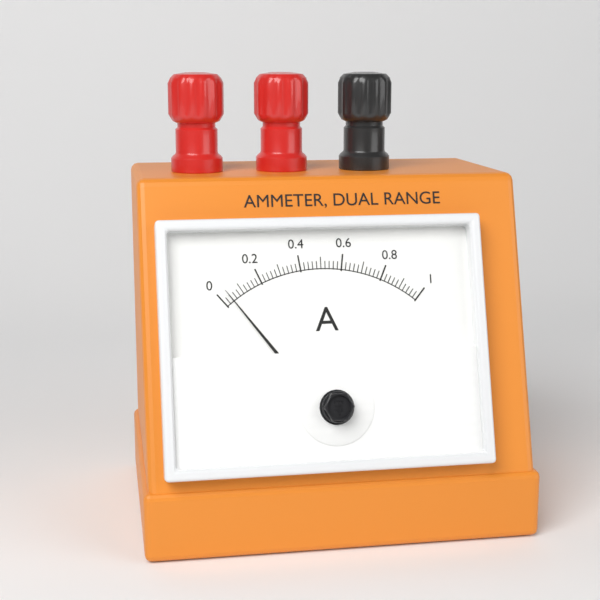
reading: 0.04 A
